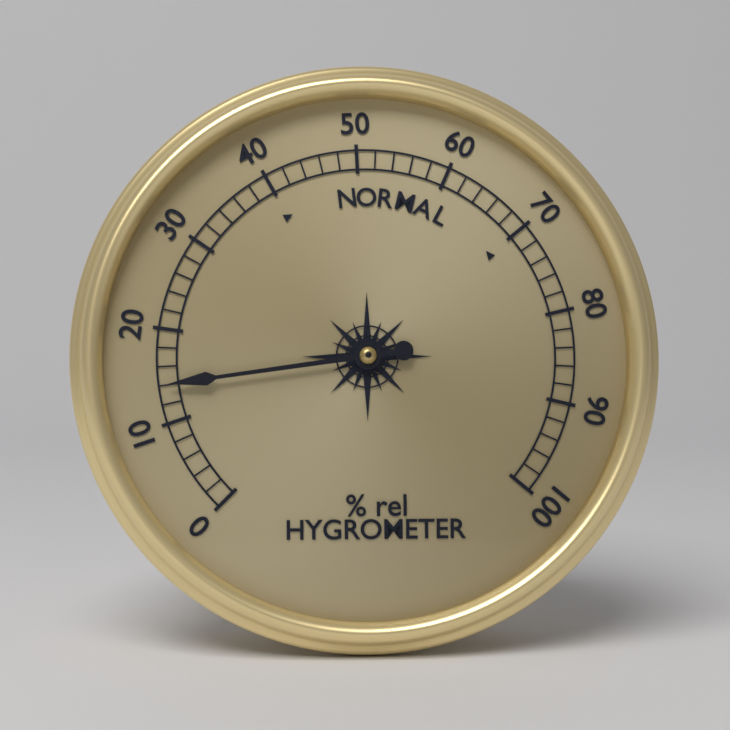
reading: 14 % rel
